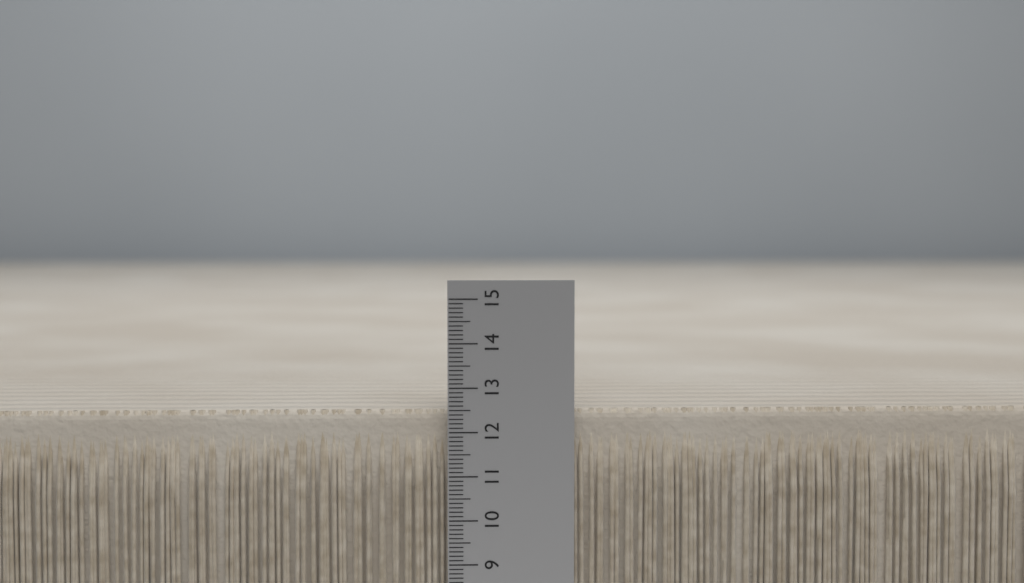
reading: 12.5 (no unit)
